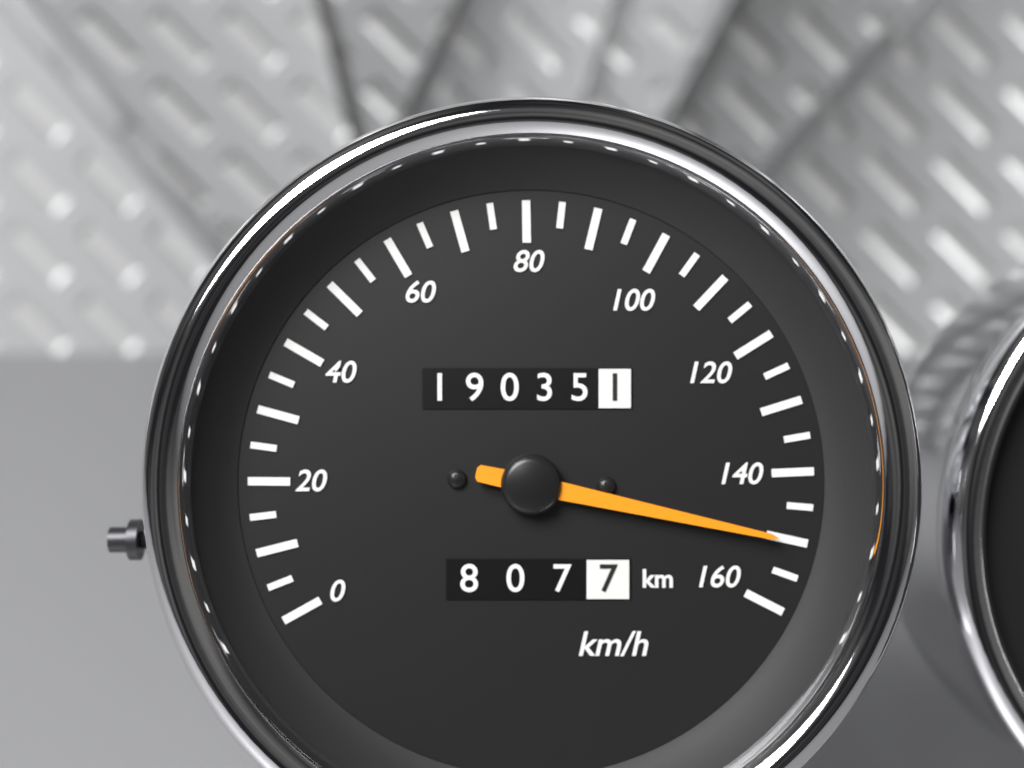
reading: 150 km/h
